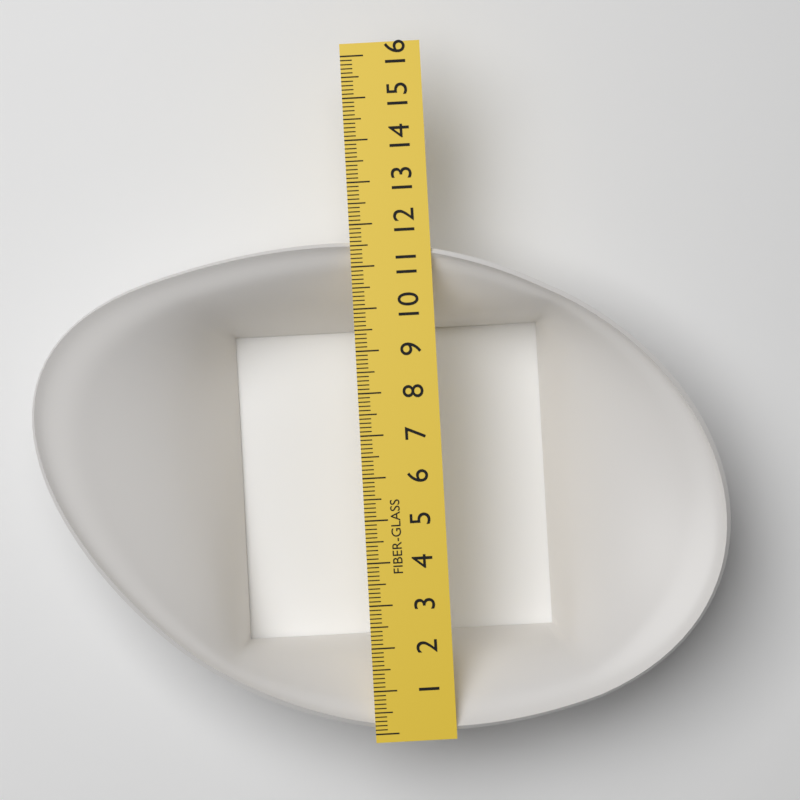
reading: 11.6 (no unit)
